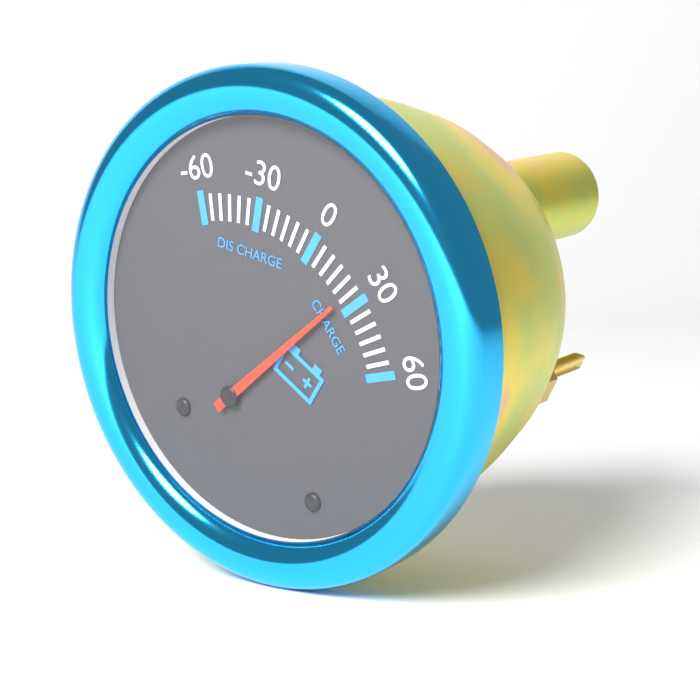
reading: 25 (no unit)
